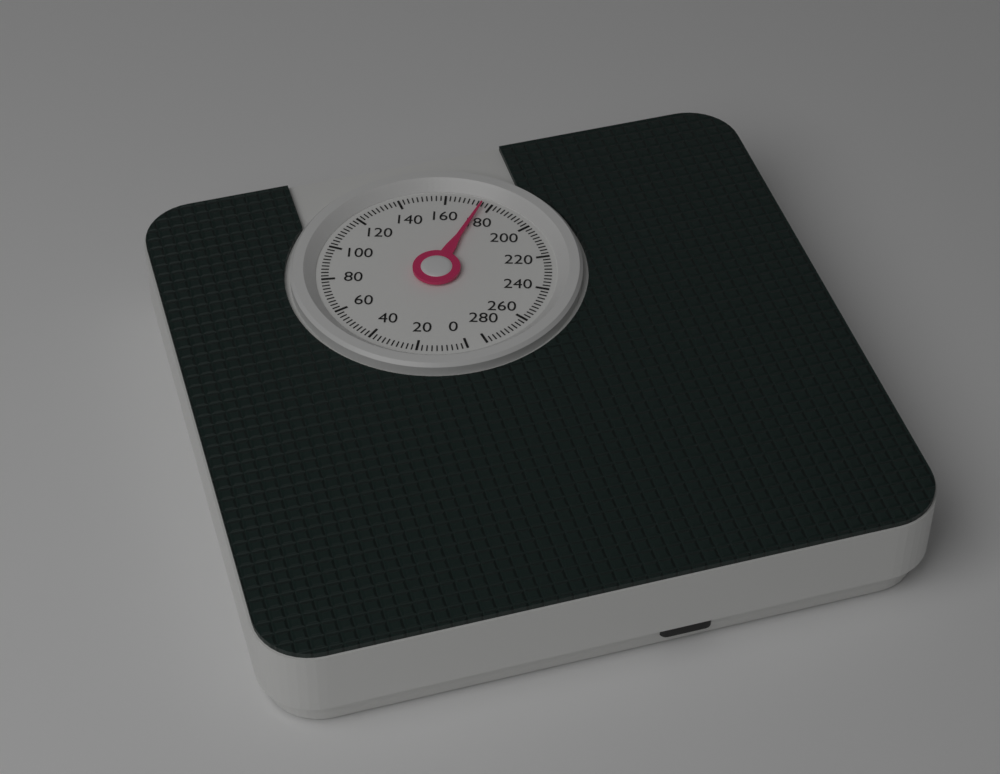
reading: 176 (no unit)
